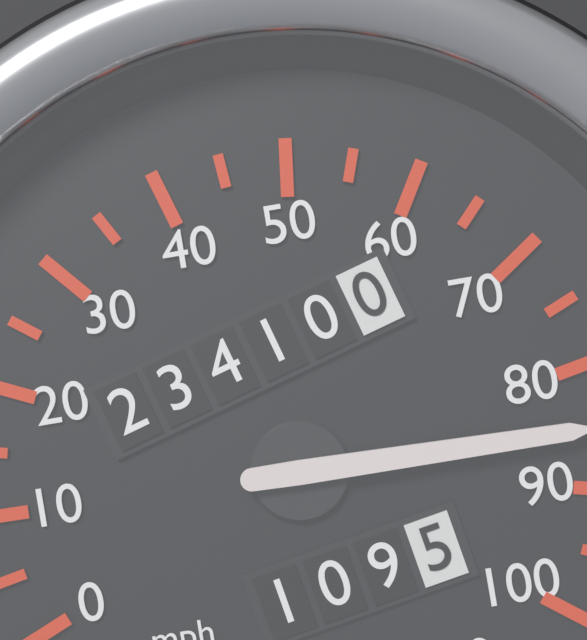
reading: 85 mph
